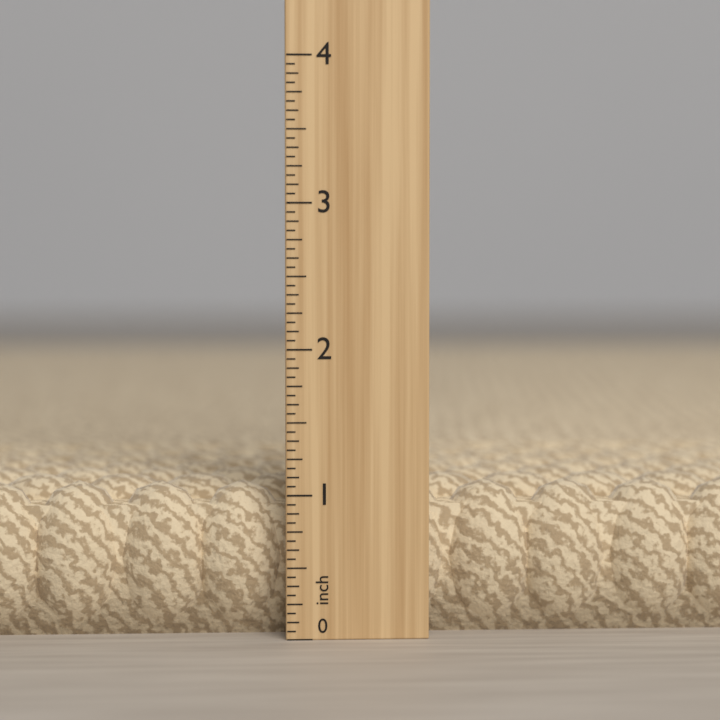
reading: 1.0625 in
